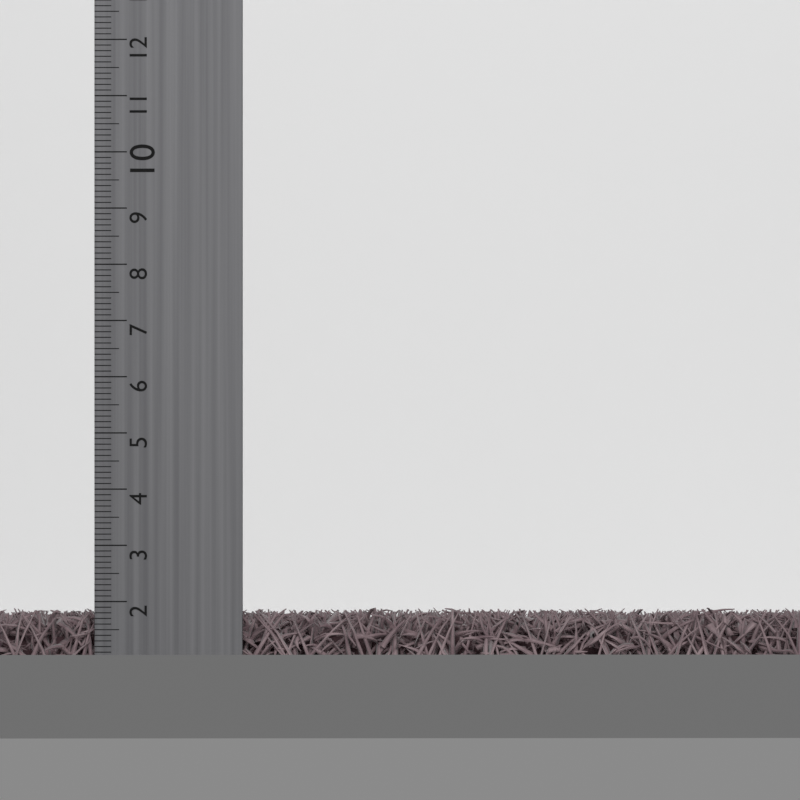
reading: 1.9 cm
